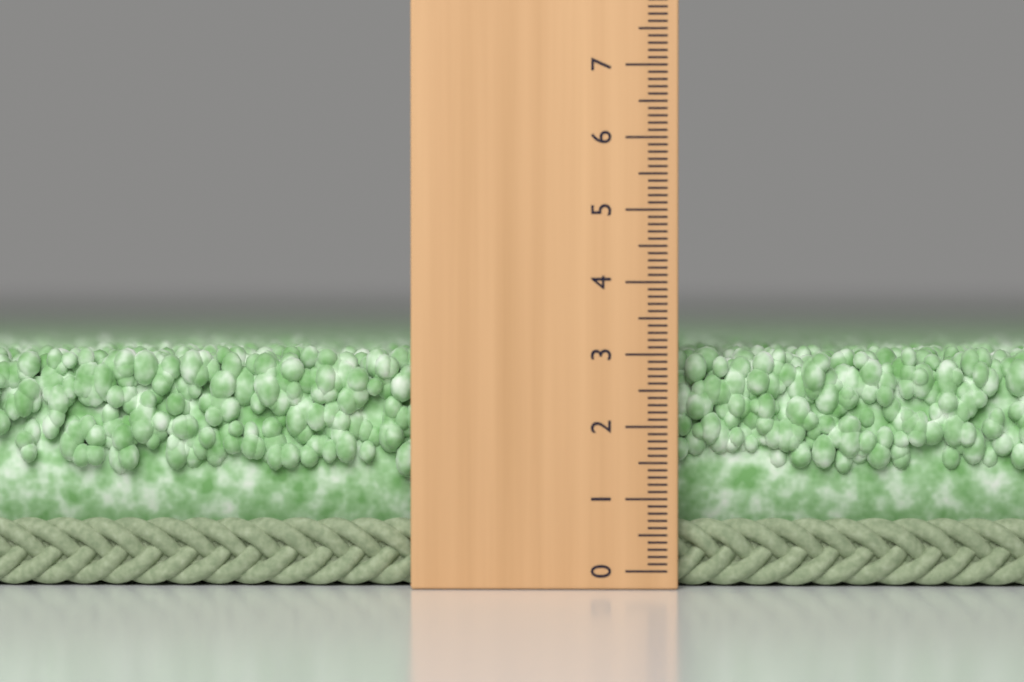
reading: 3.1 (no unit)
